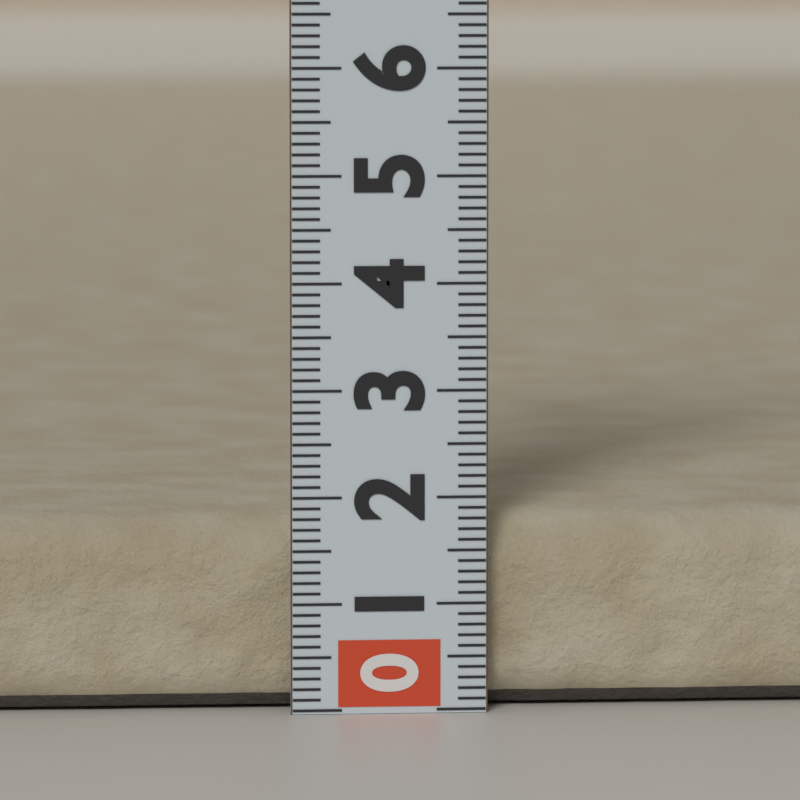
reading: 1.8 (no unit)
